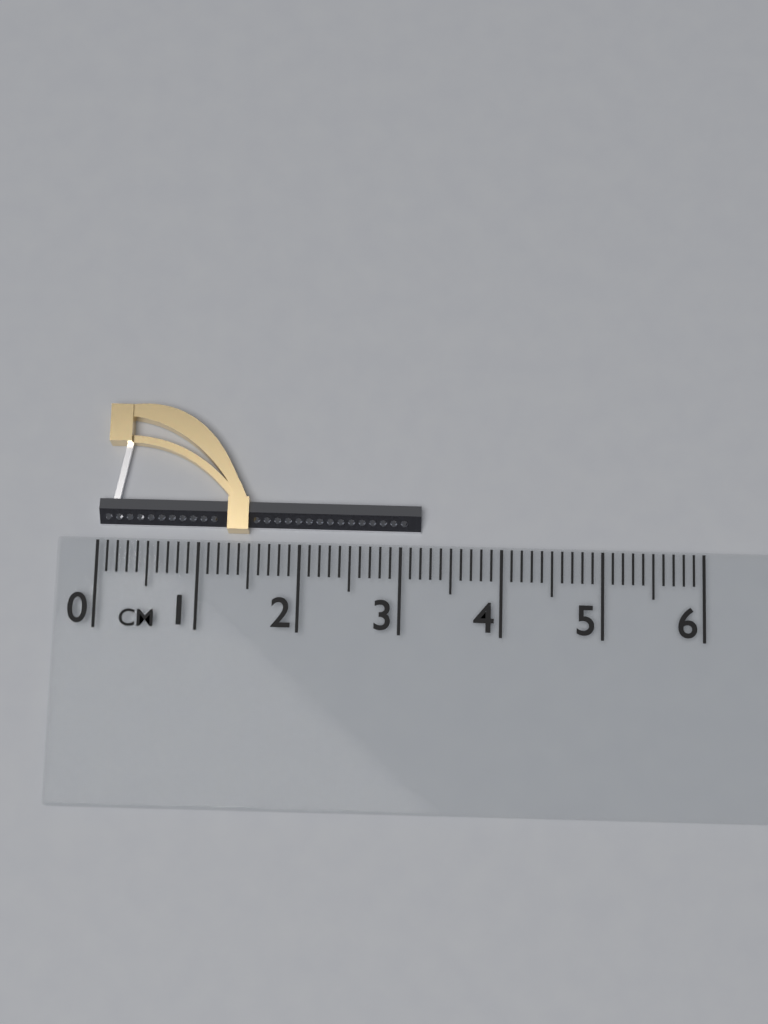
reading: 3.2 cm
